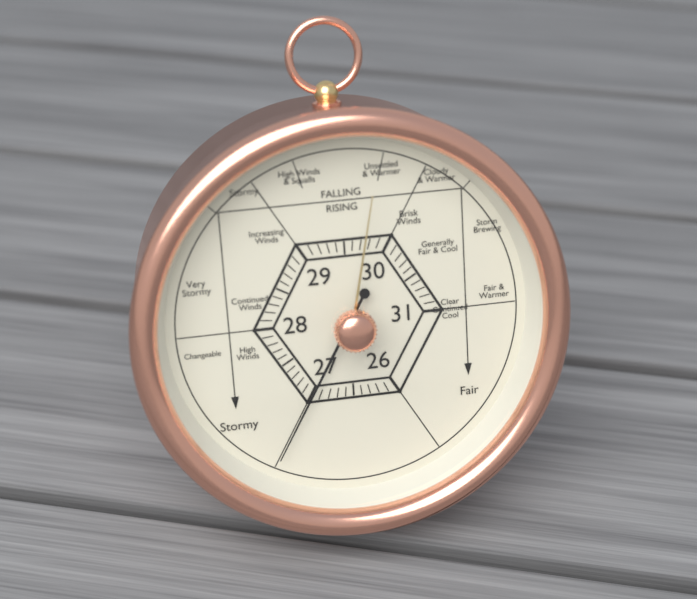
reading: 27.0 (no unit)
